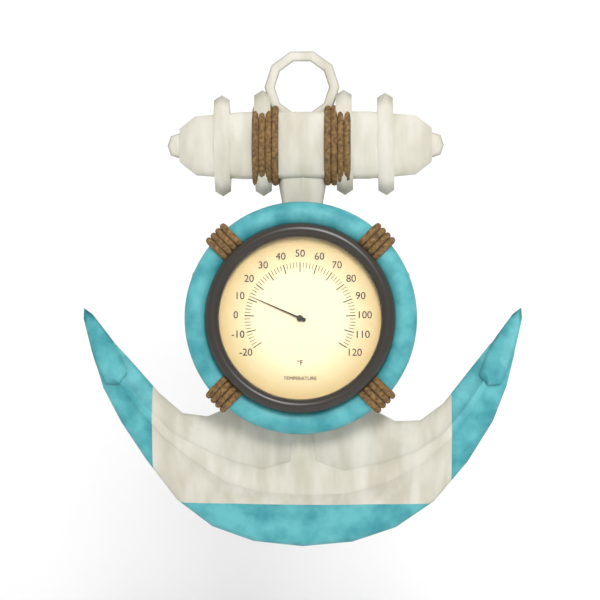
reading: 12 °F
